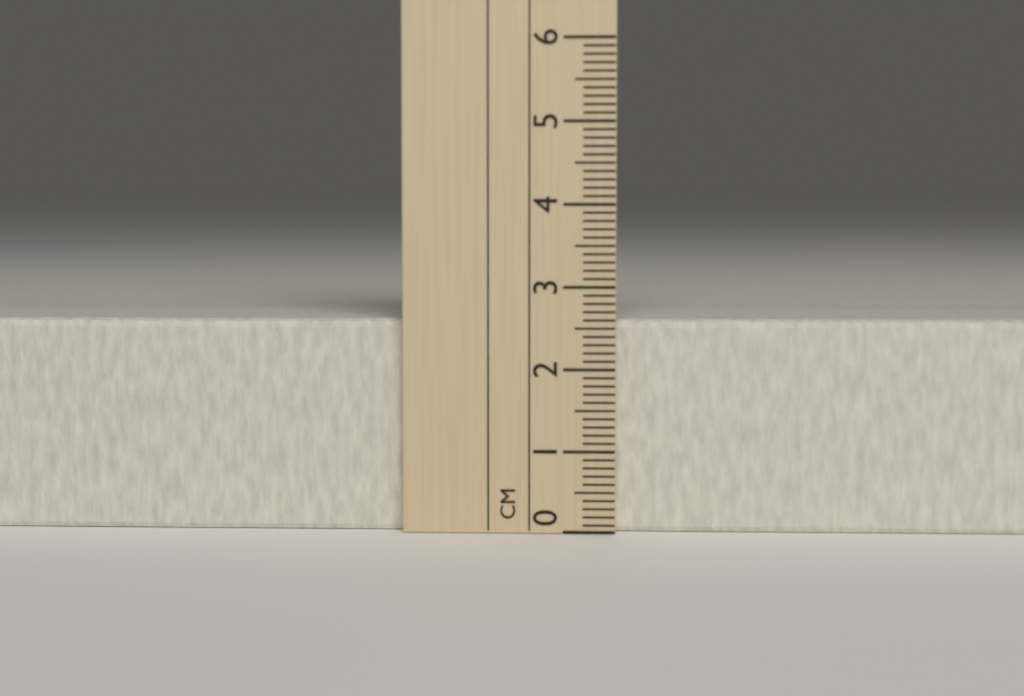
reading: 2.6 cm
